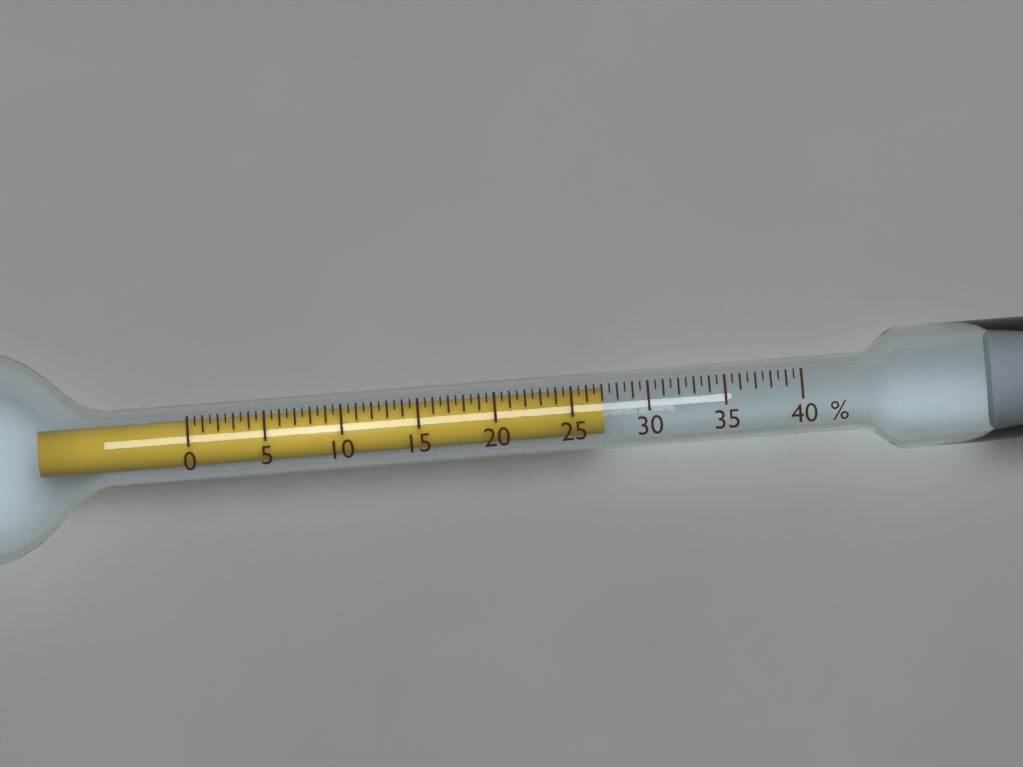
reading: 27.0 %
